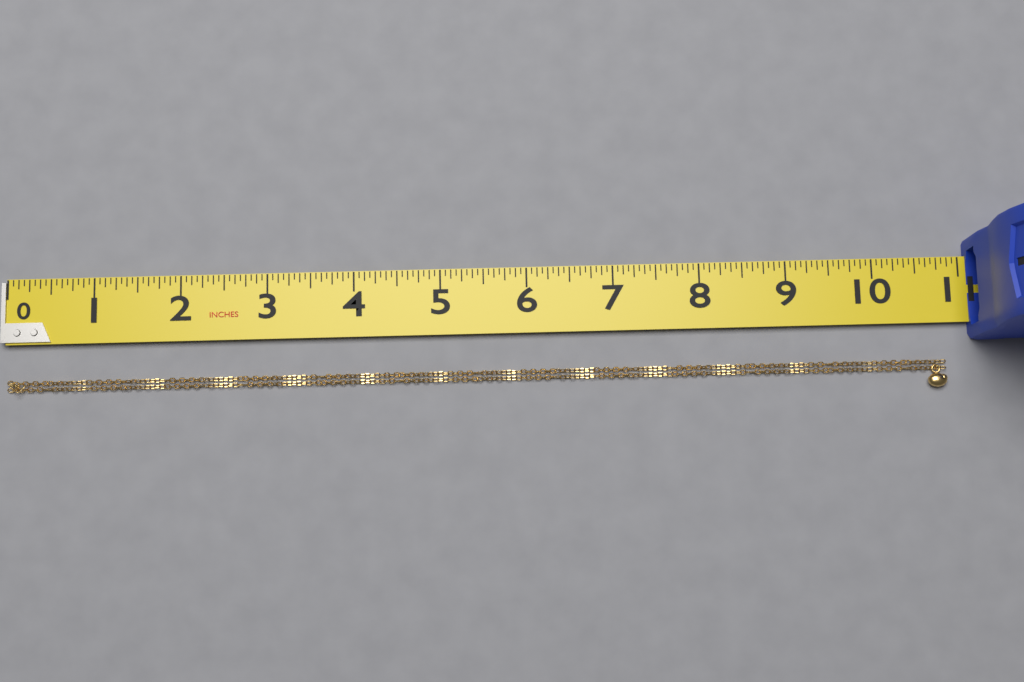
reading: 10.8125 in
